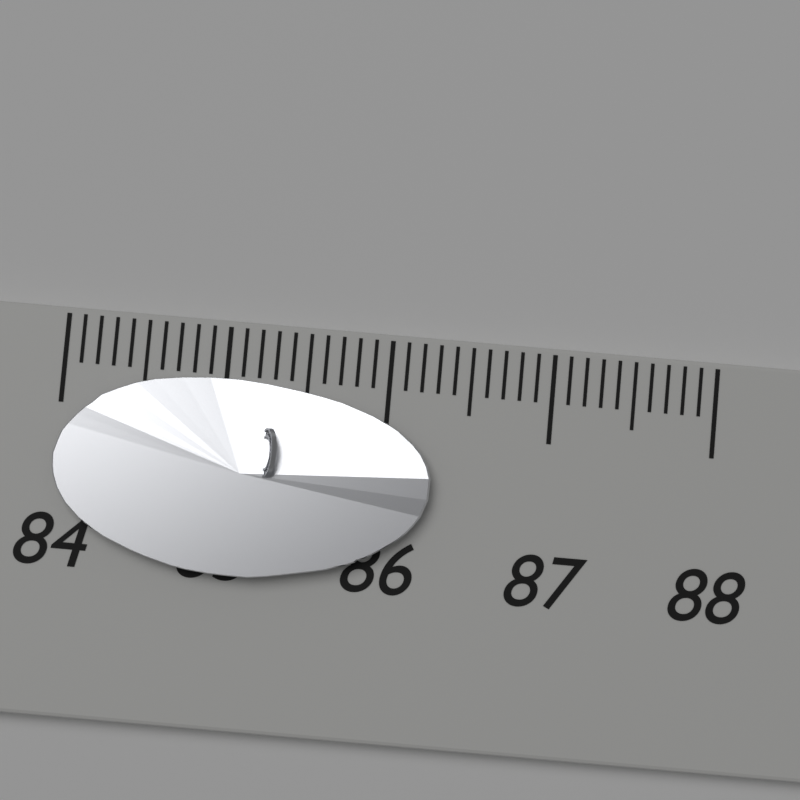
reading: 86.3 (no unit)
